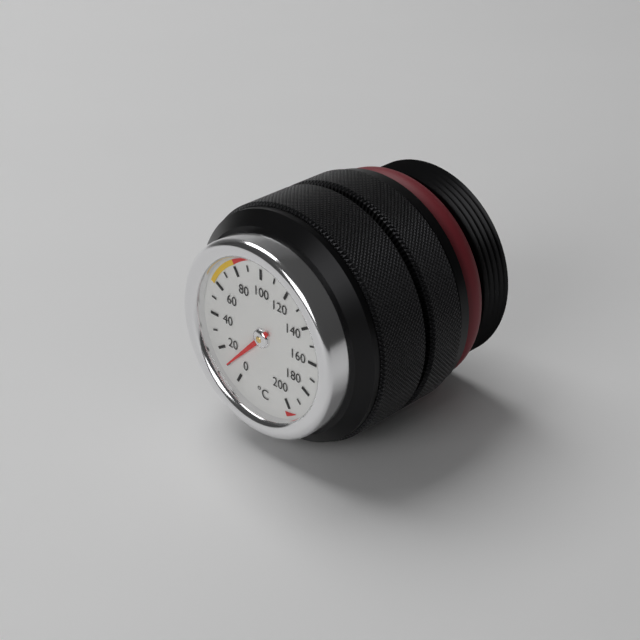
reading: 10 °C
